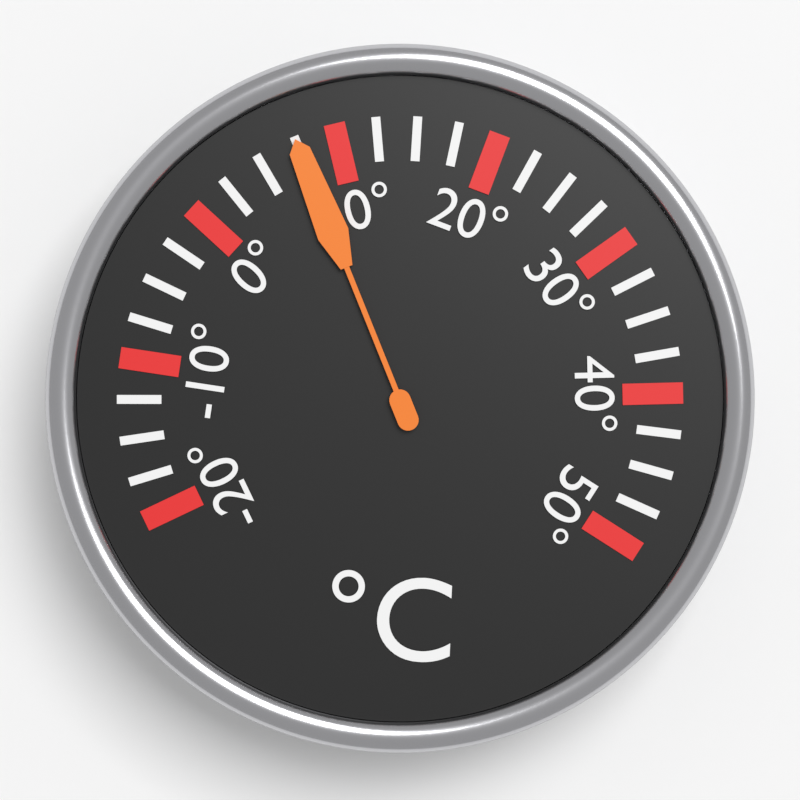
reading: 7.5 °C
